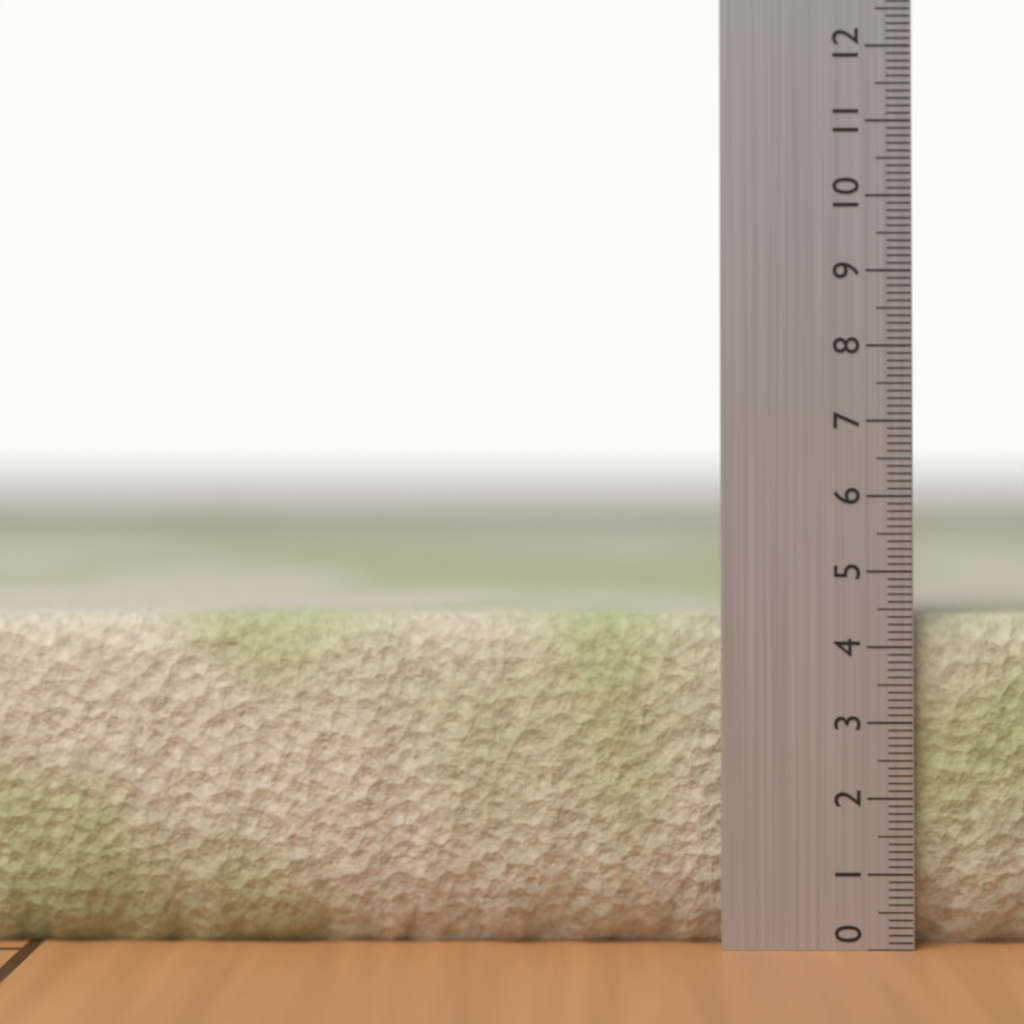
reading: 4.4 (no unit)
